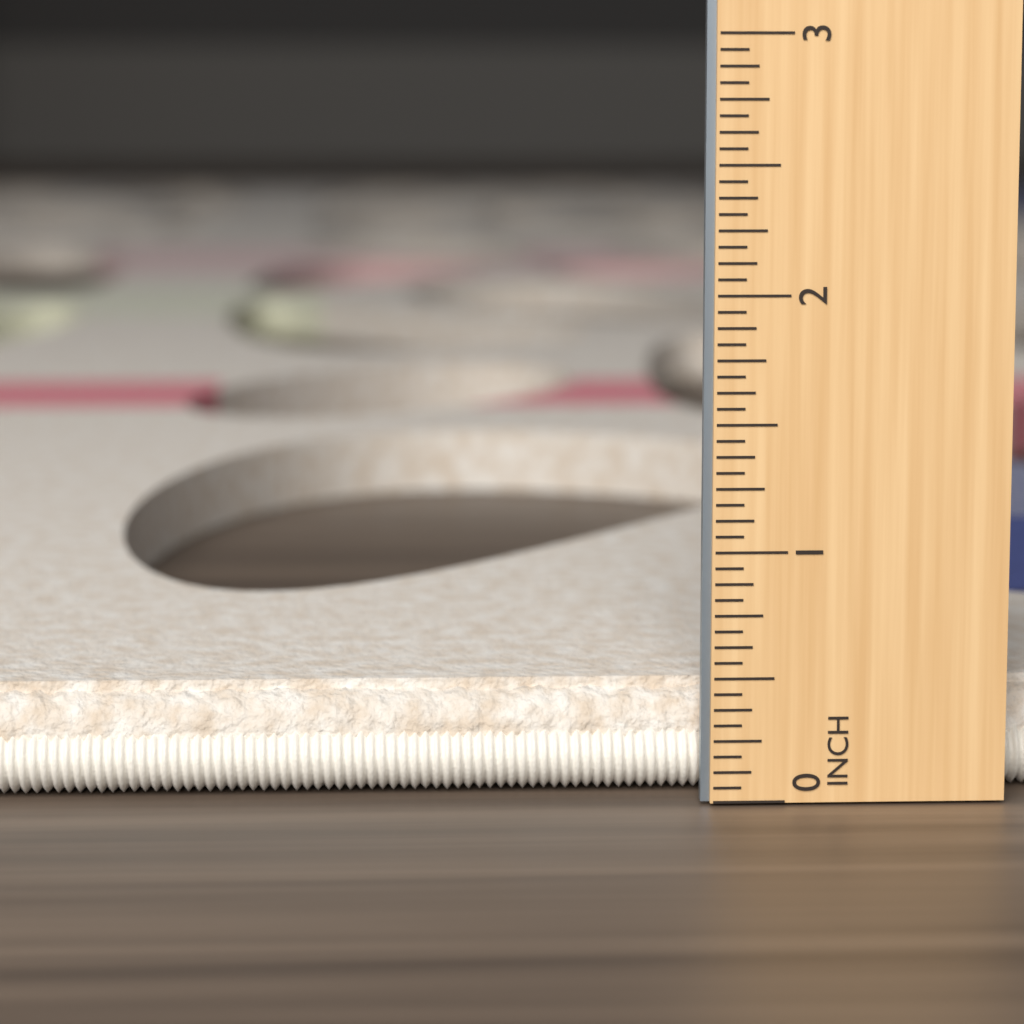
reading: 0.4375 in
